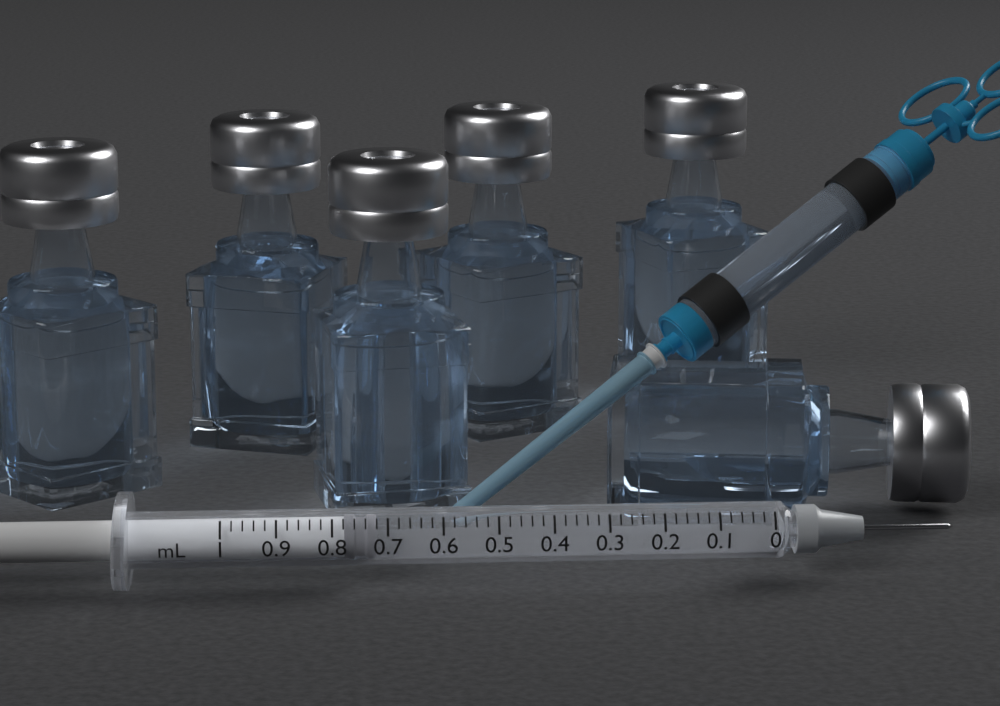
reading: 0.72 mL
